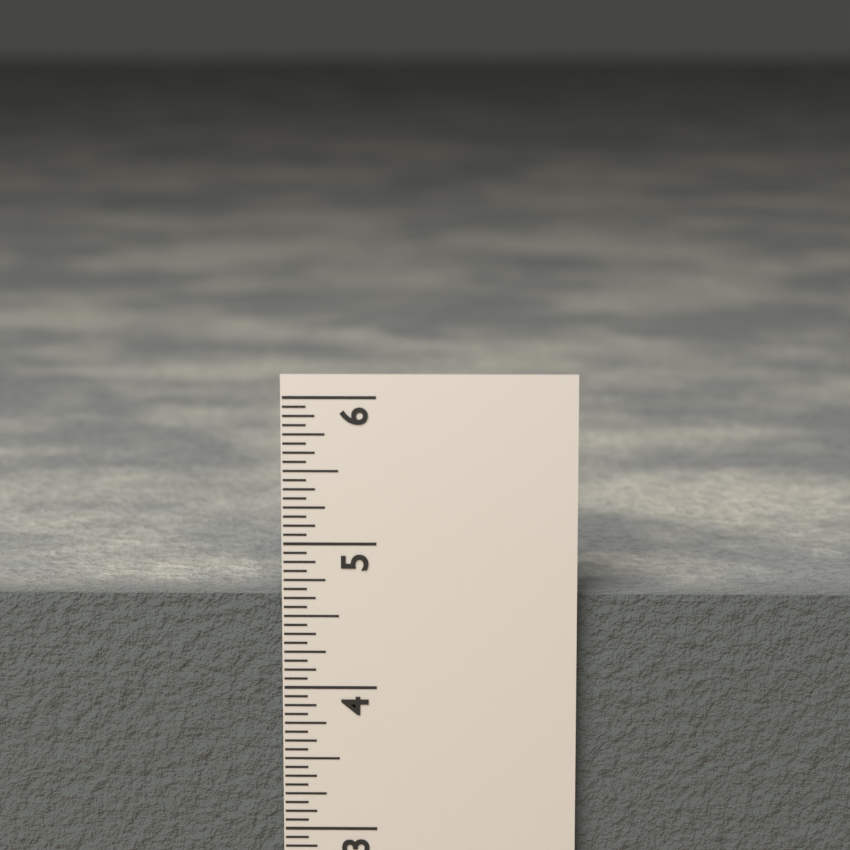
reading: 4.6250 in
